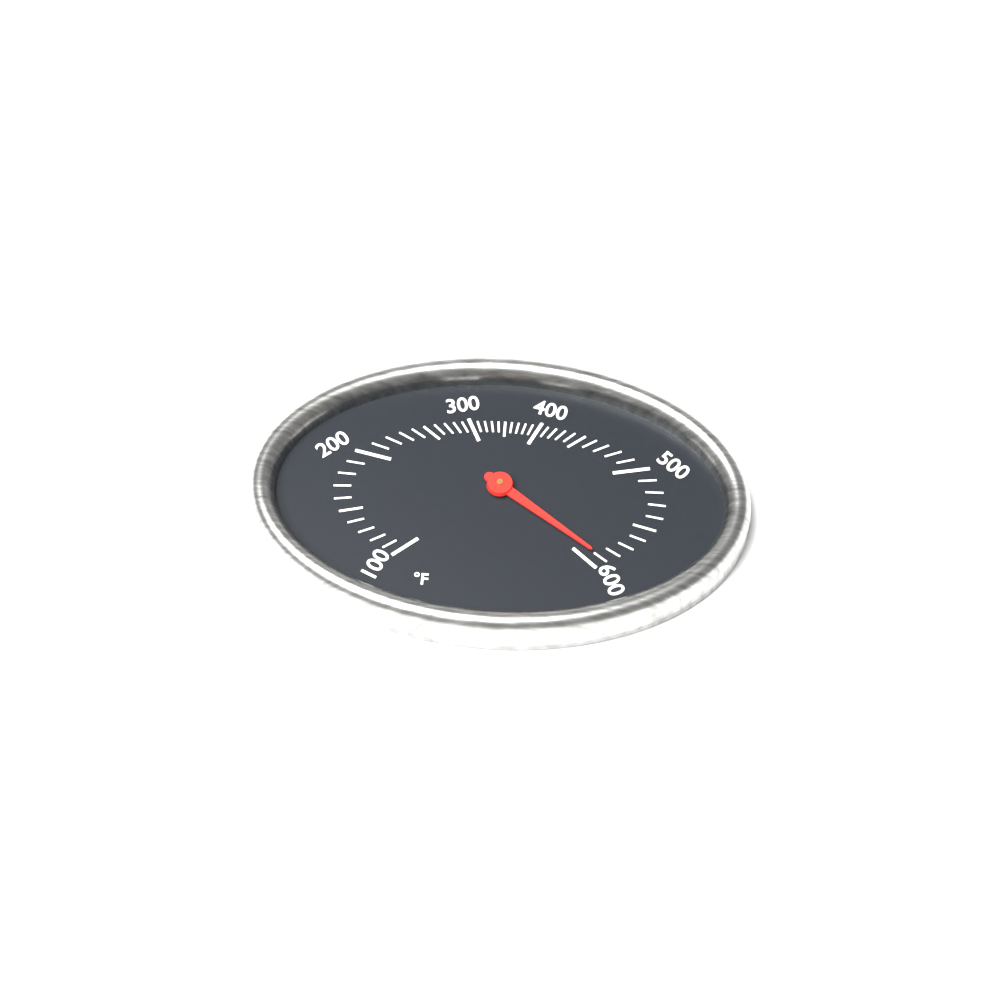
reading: 590 °F
